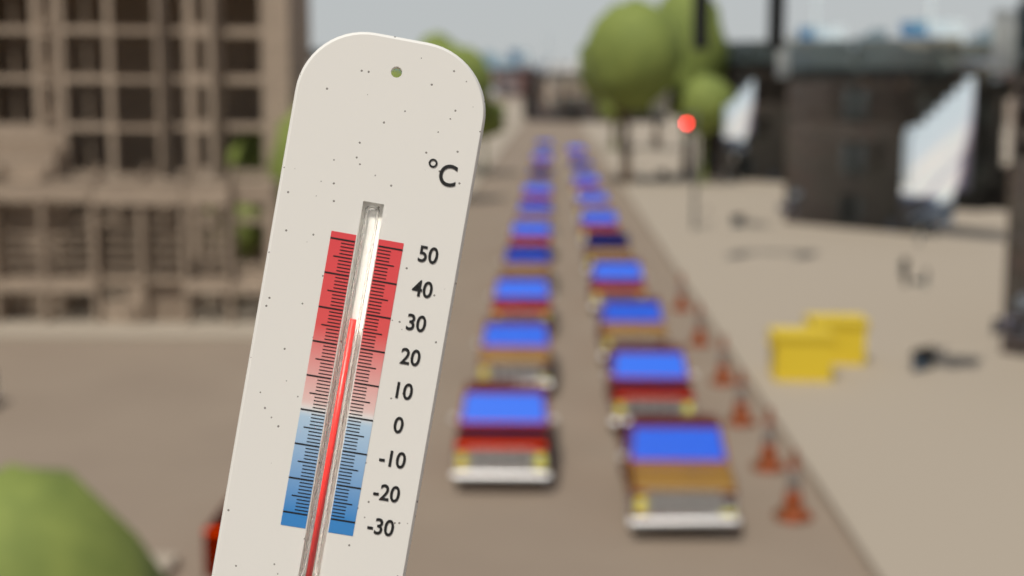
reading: 28 °C
